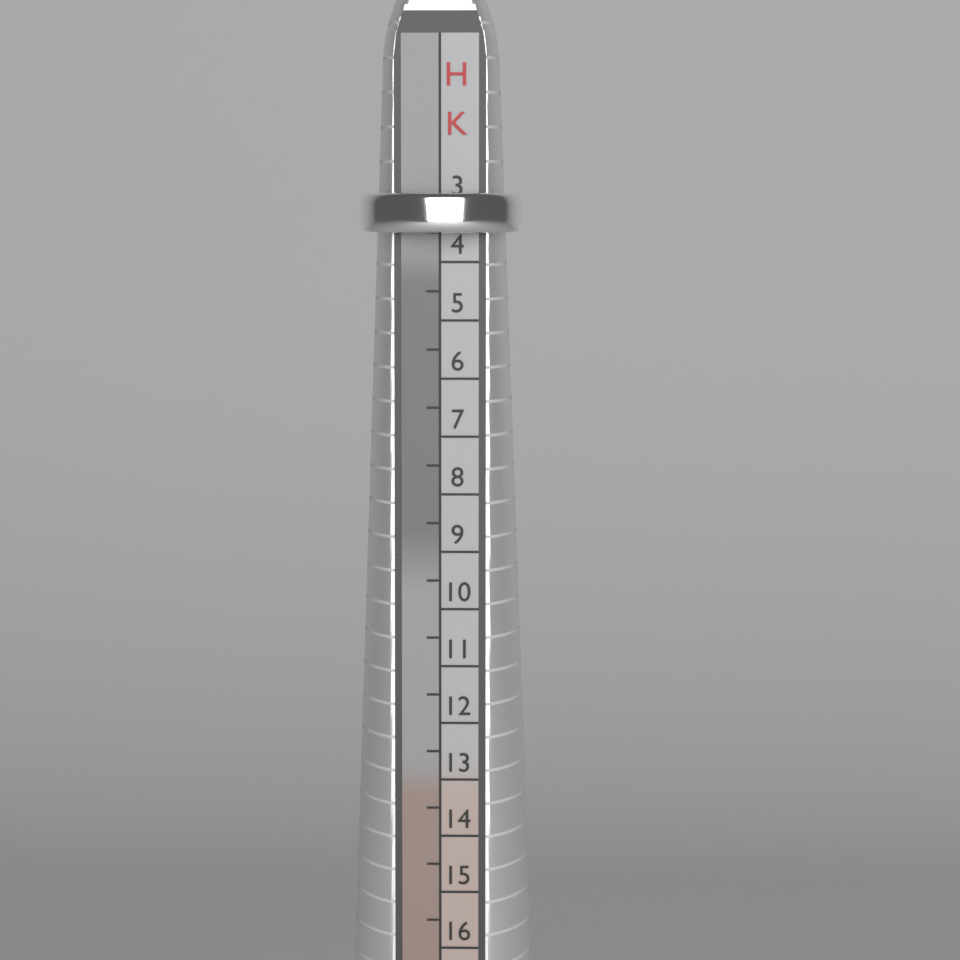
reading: 3.5 HK
